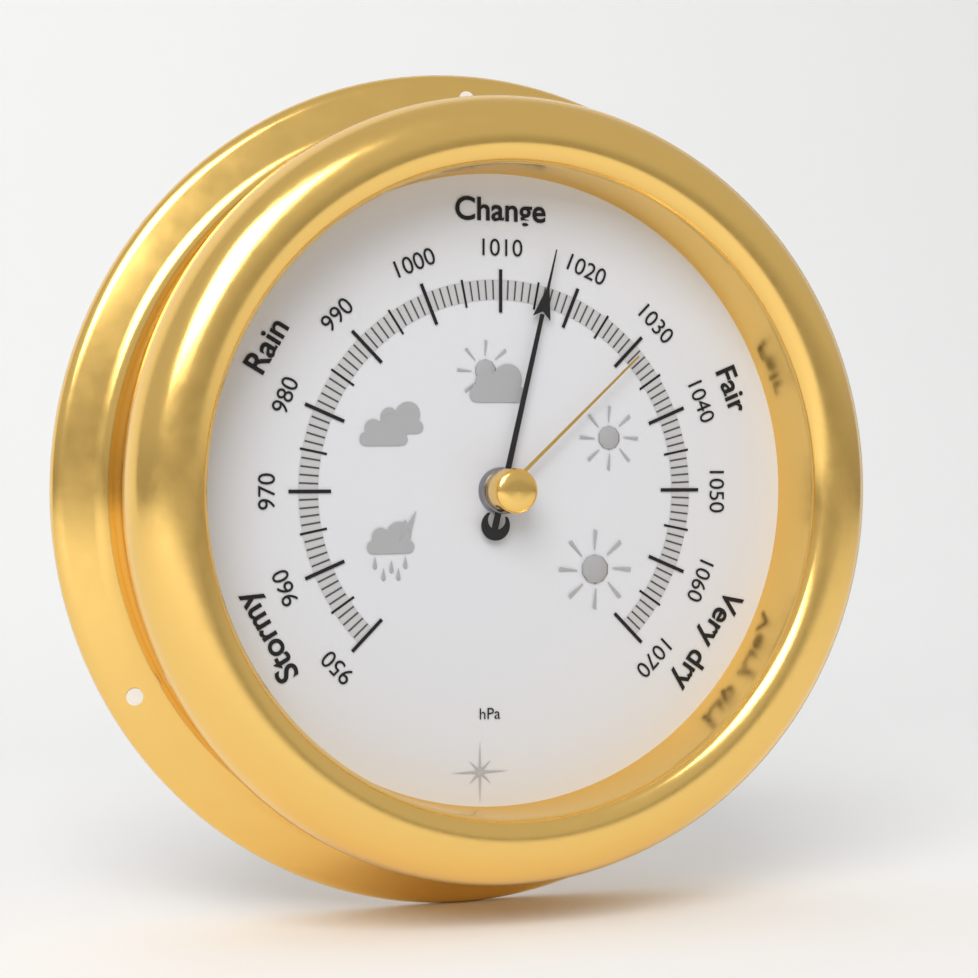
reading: 1016 hPa
